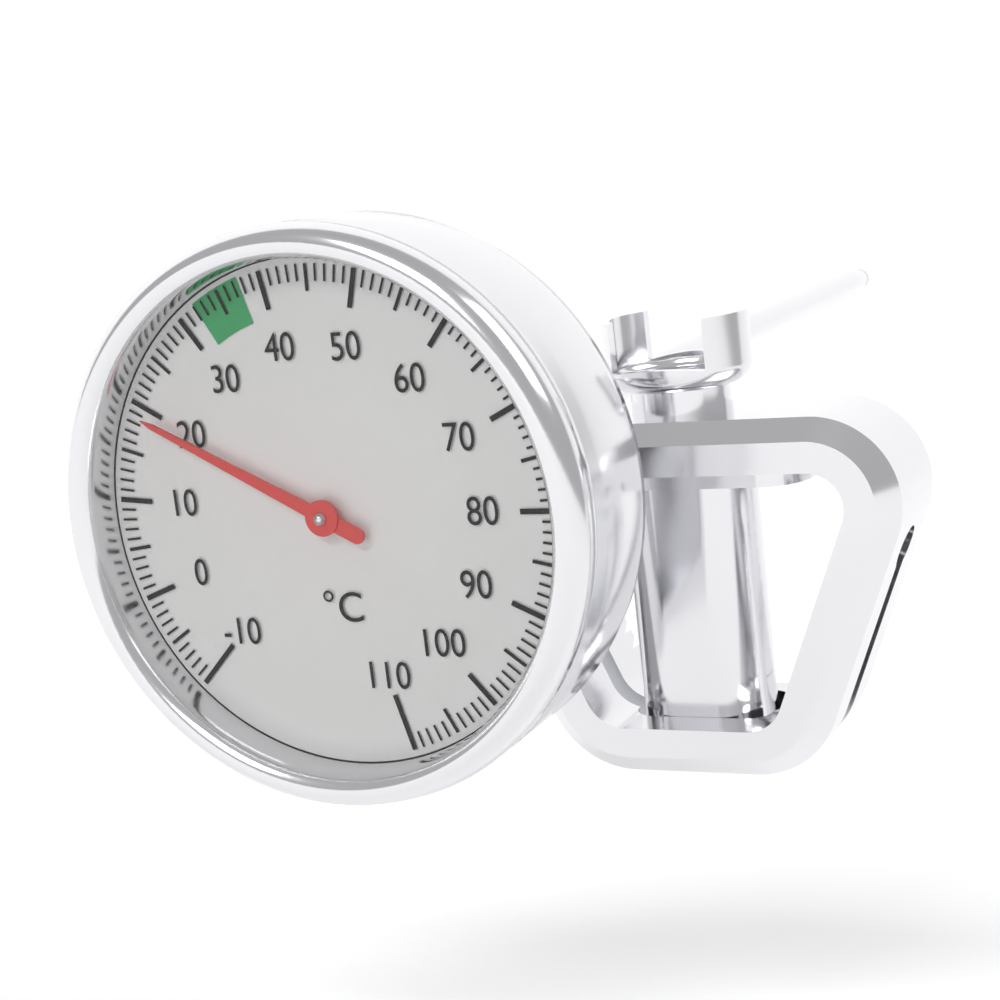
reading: 19 °C
